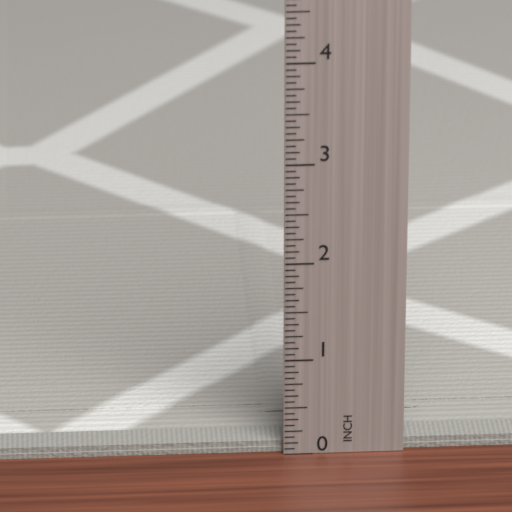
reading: 0.1250 in
